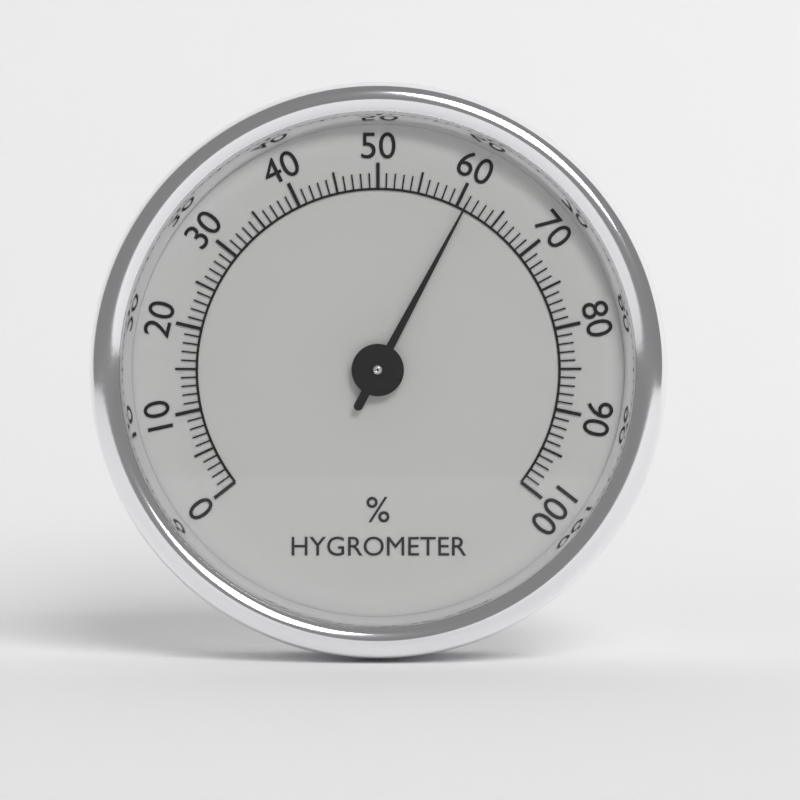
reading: 61 %
